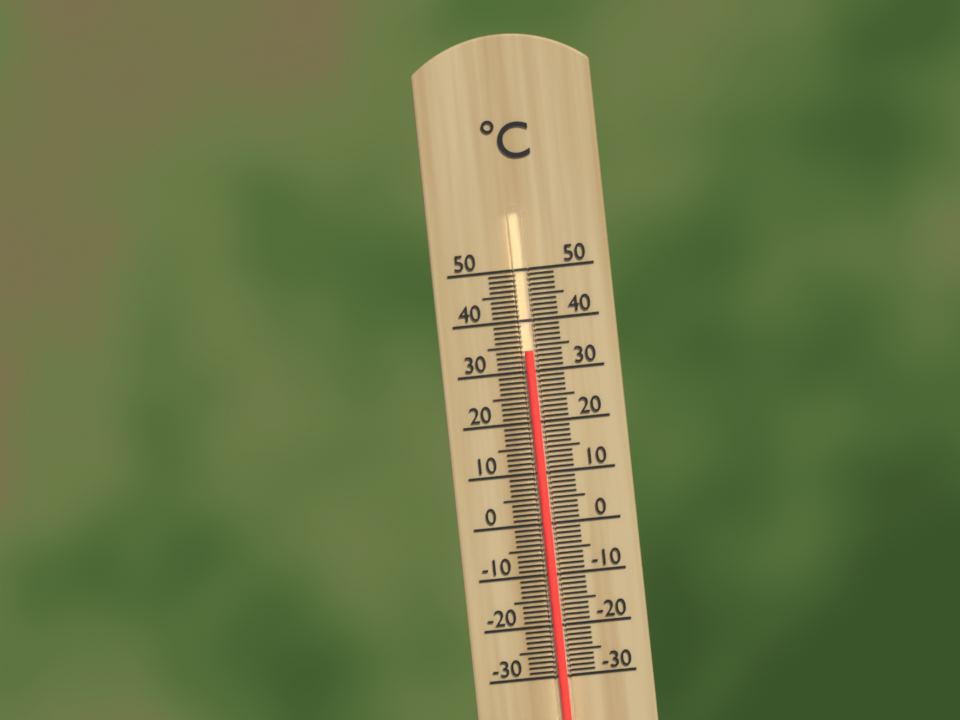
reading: 34 °C
